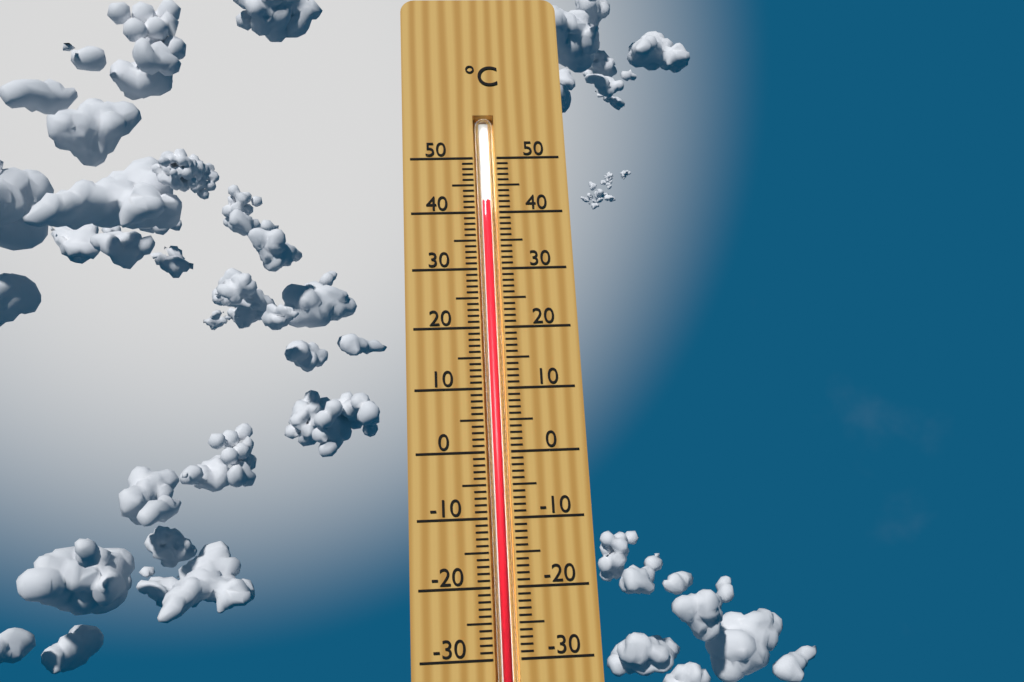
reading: 42 °C
